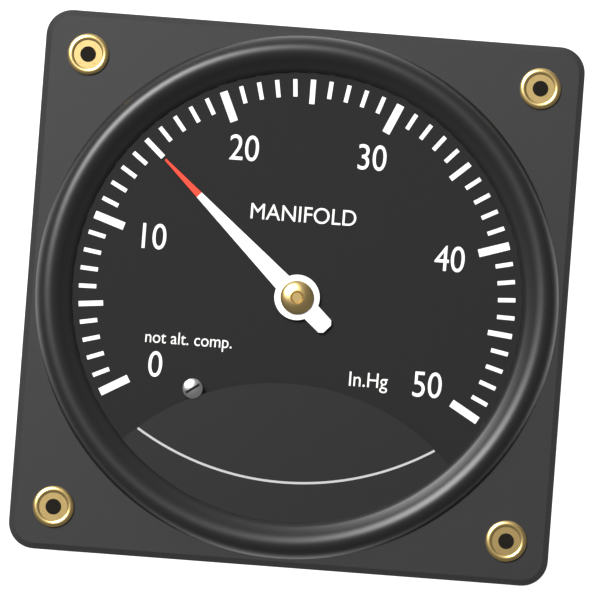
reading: 15 inHg
